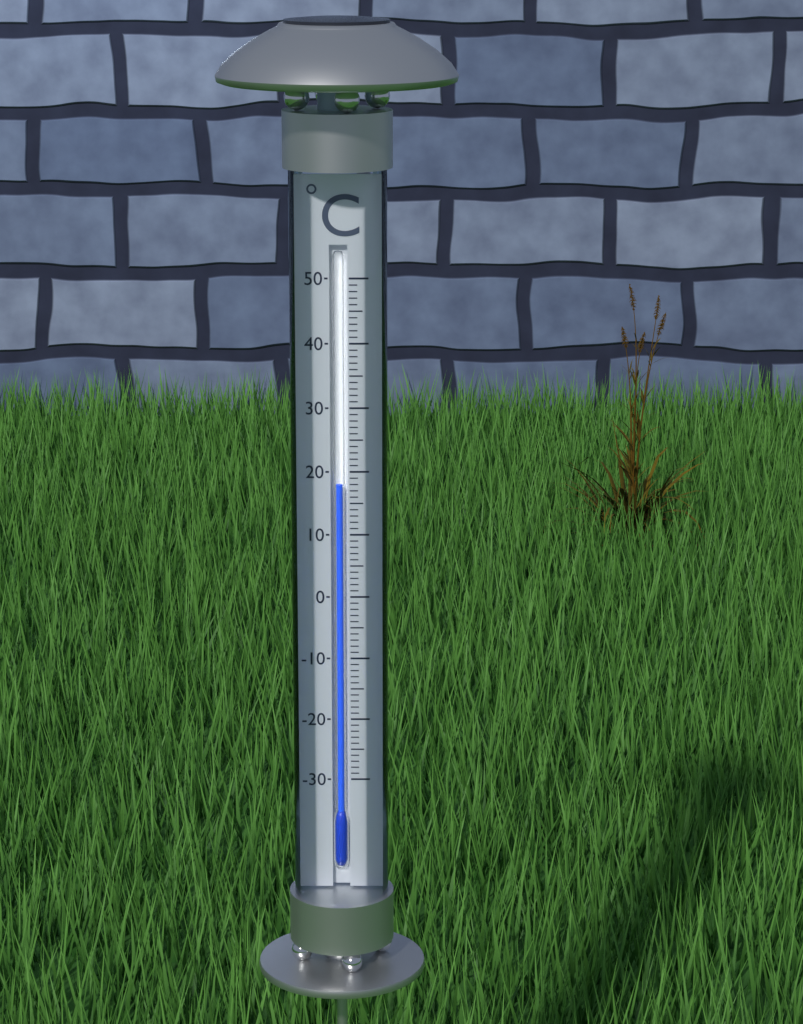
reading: 18 °C
